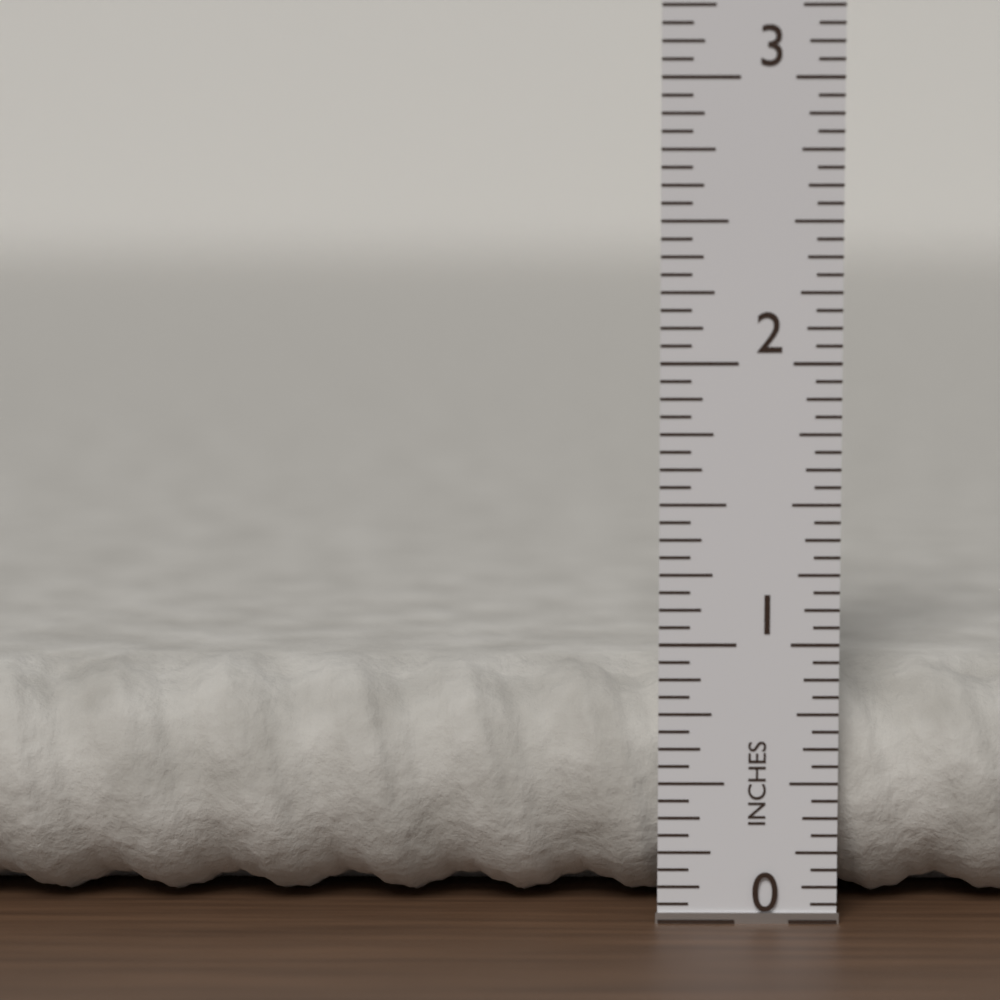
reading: 0.8750 in
